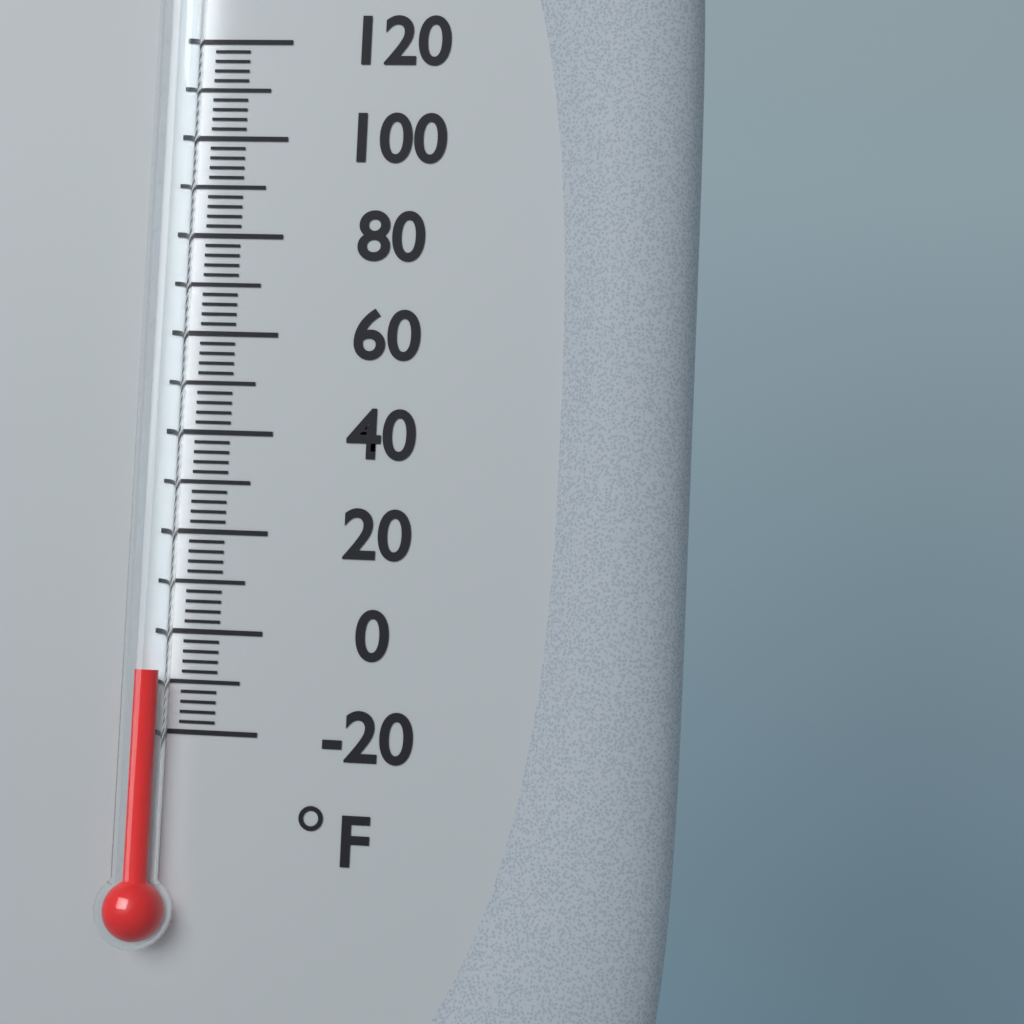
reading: -8 °F
